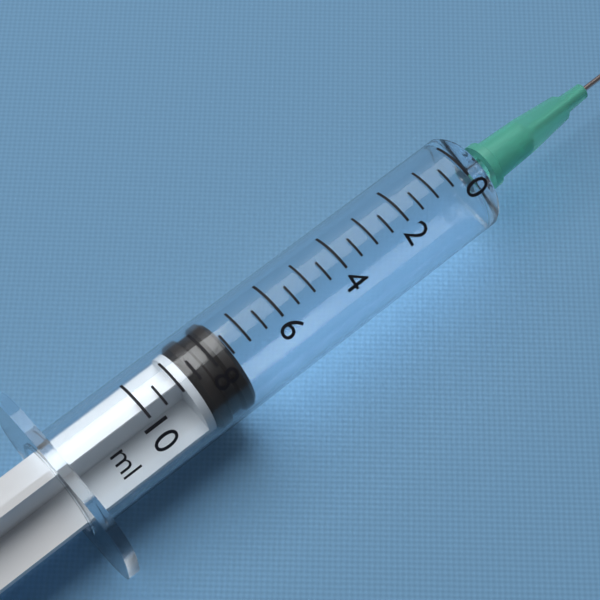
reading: 7.5 ml
